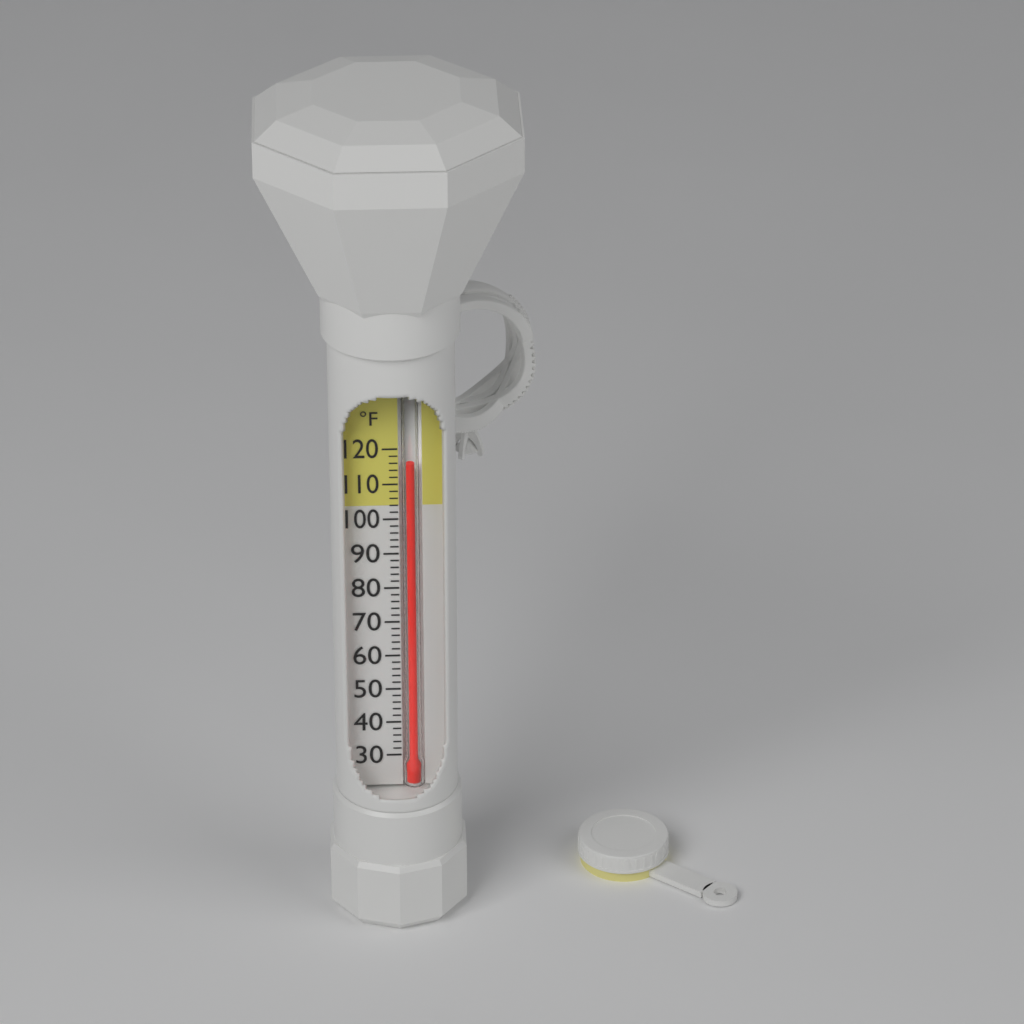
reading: 116 °F
